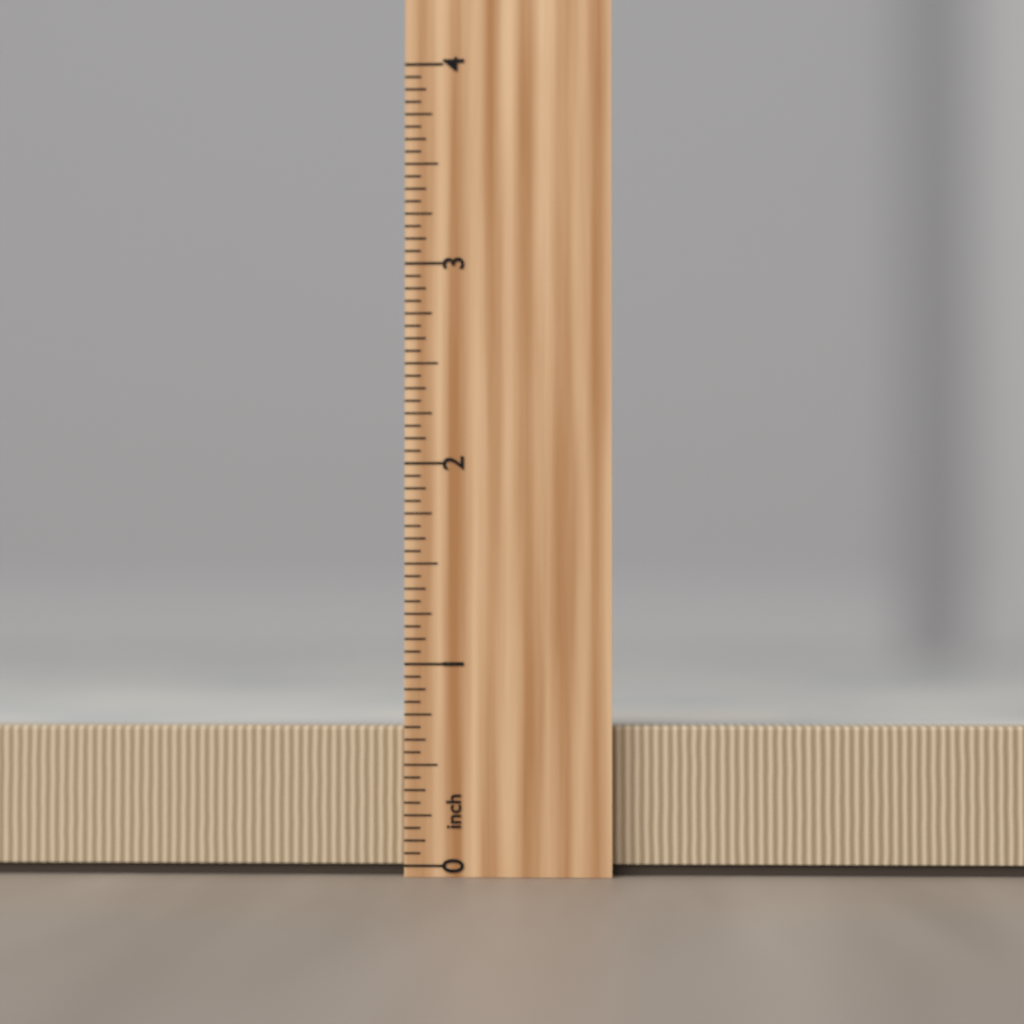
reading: 0.6875 inch
